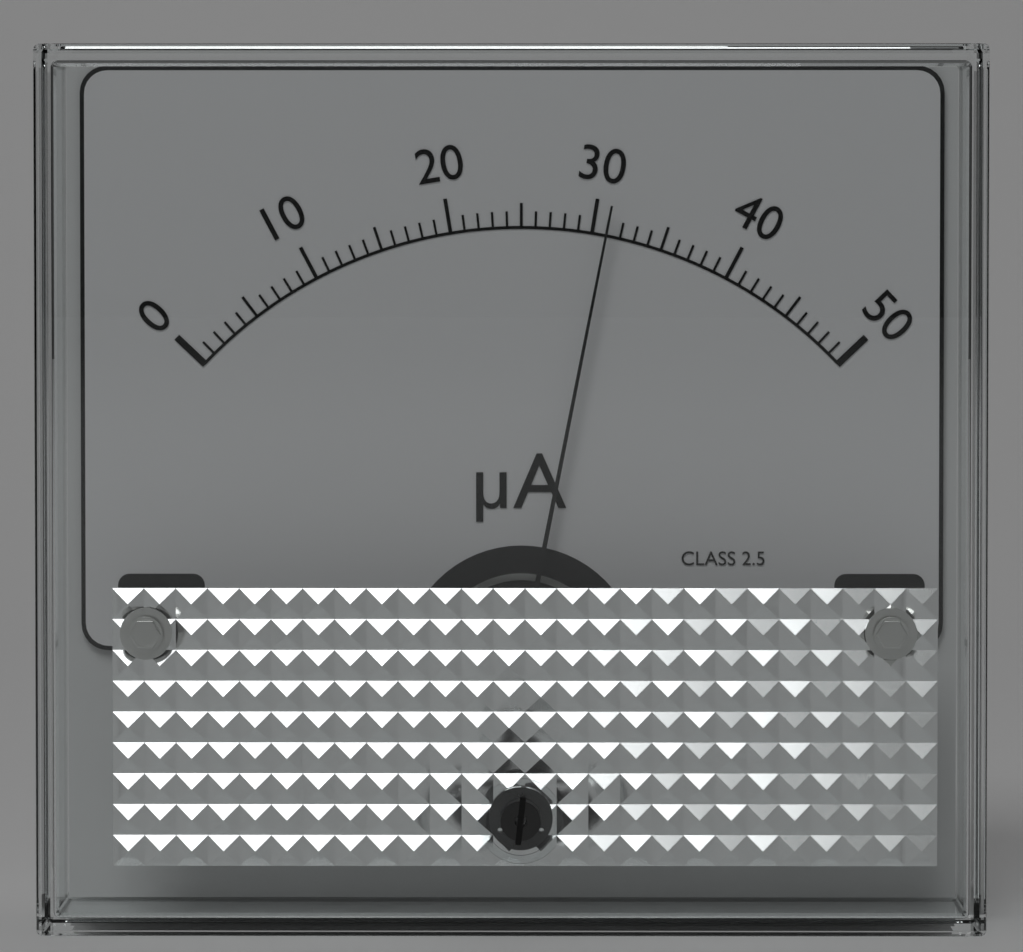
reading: 31 µA
